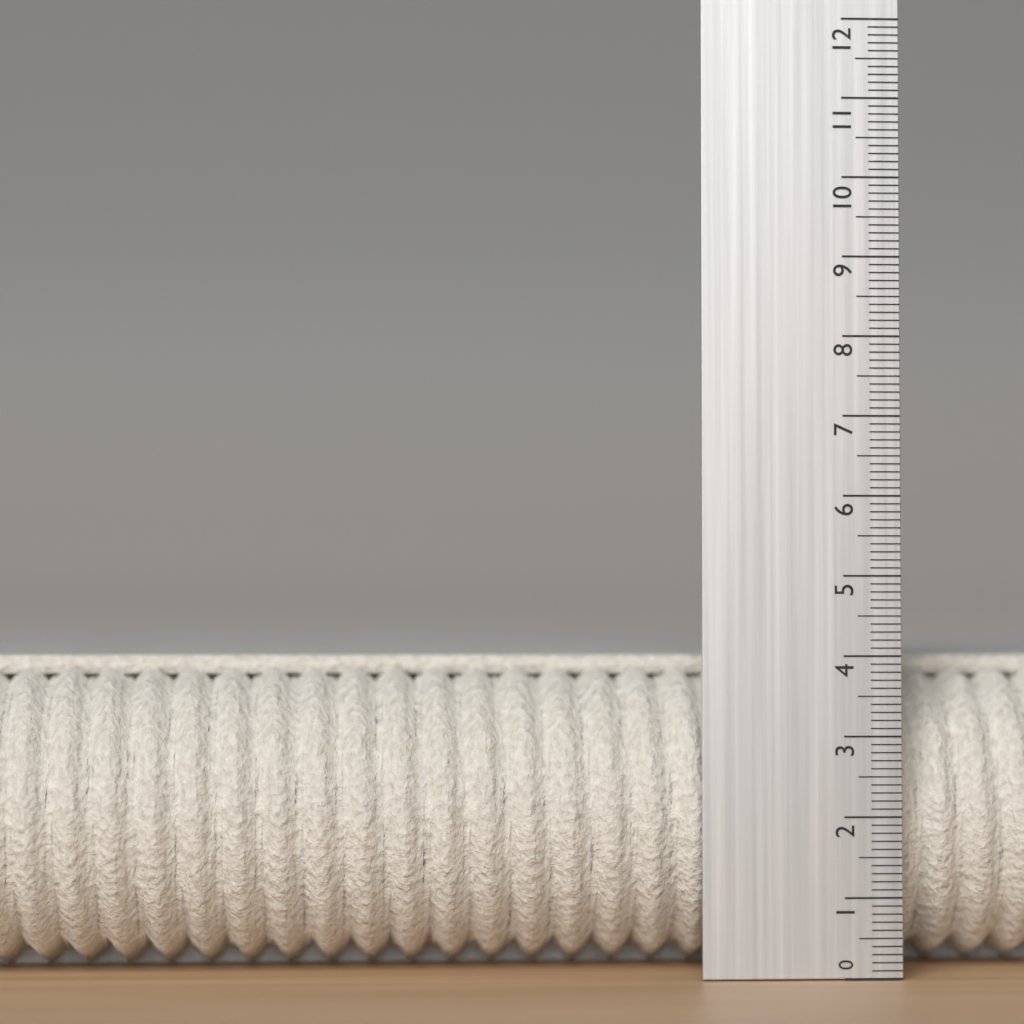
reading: 4.0 (no unit)
